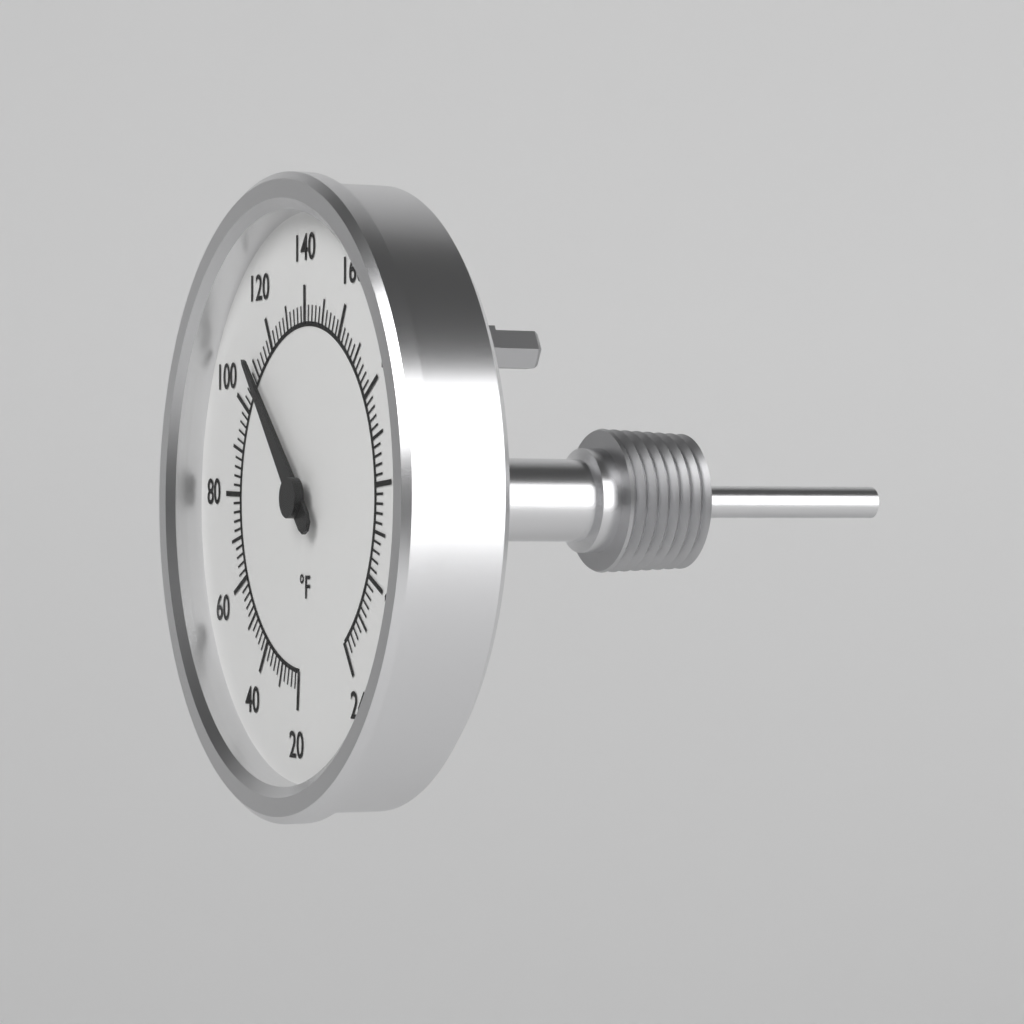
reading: 110 °F
